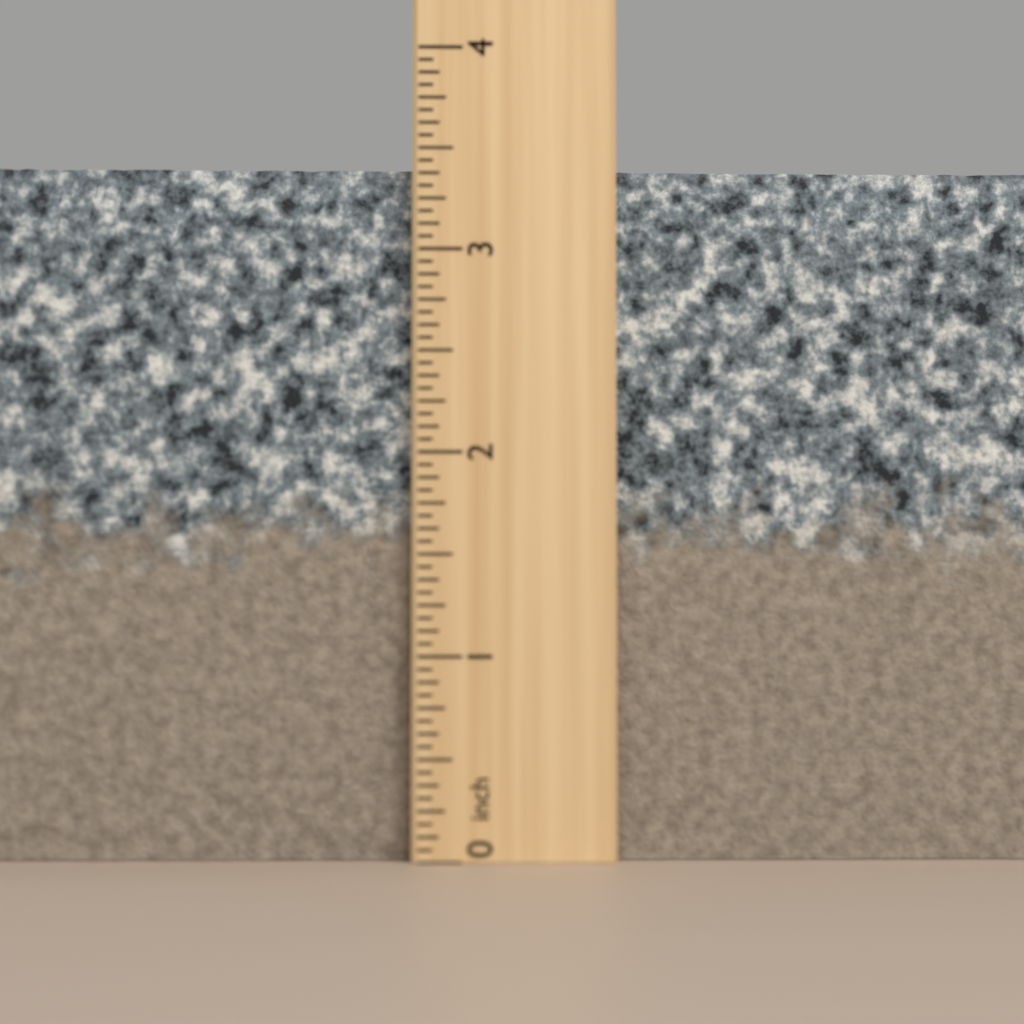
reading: 3.4375 inch
